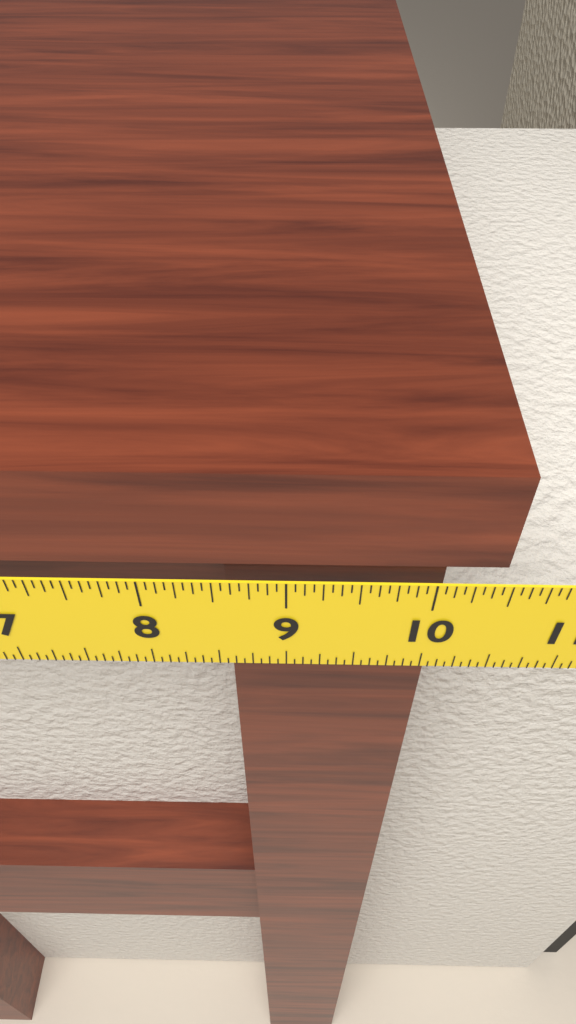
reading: 10.4375 in
